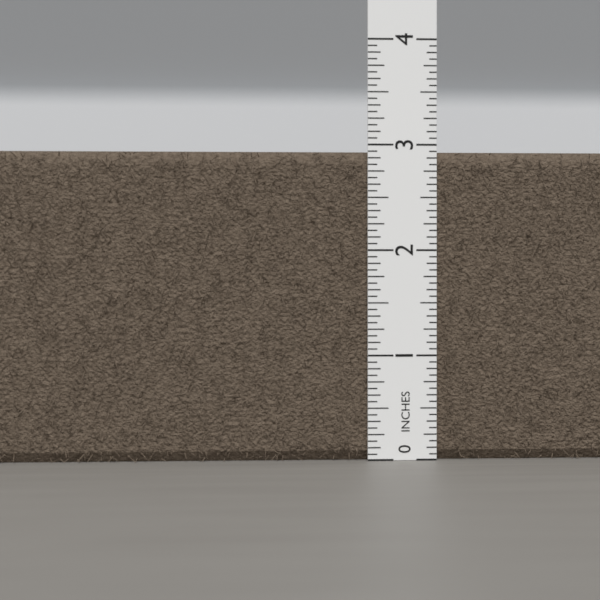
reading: 2.9375 in
